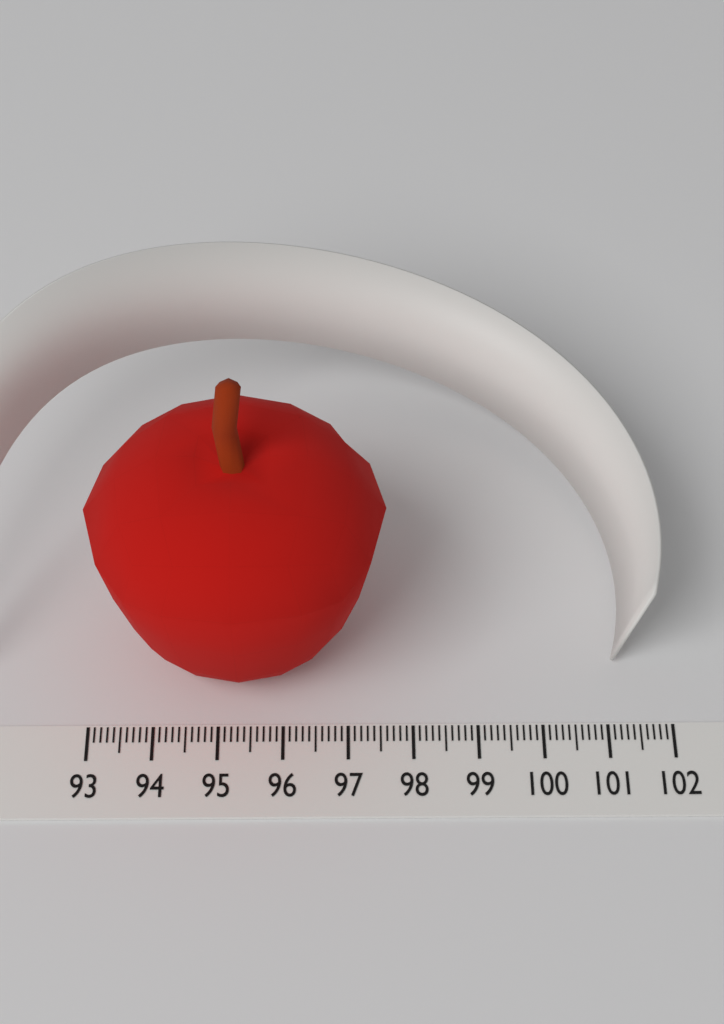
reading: 97.6 (no unit)
